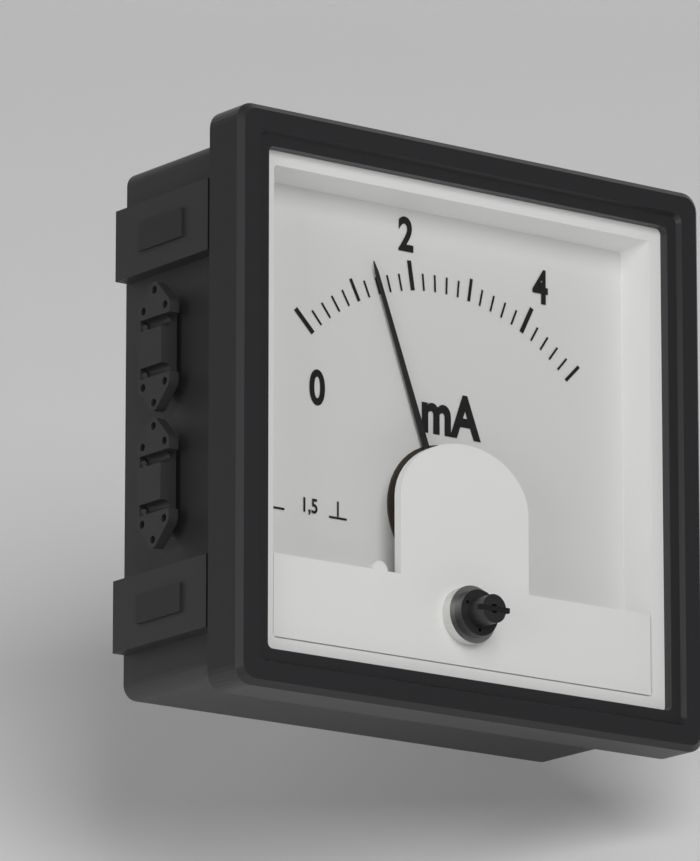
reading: 1.4 mA
